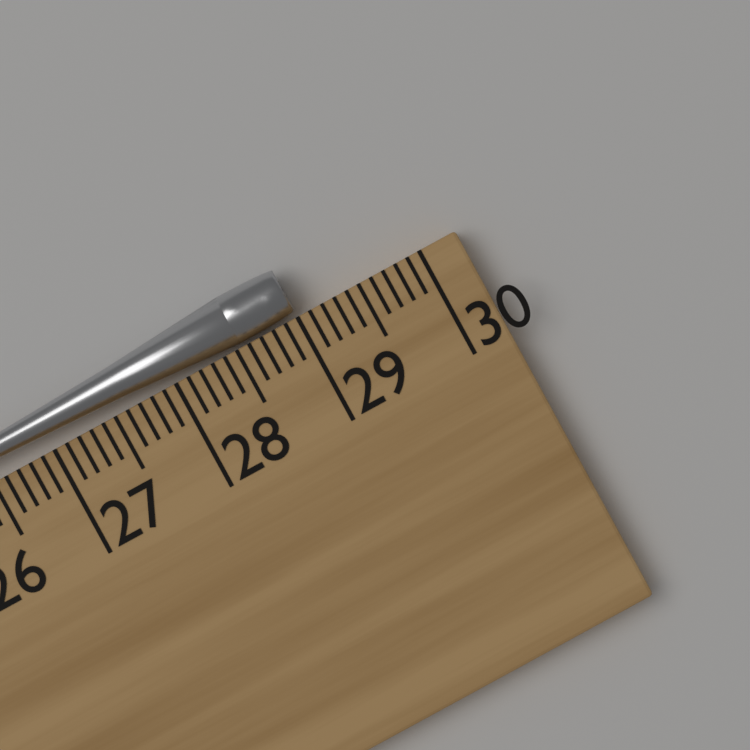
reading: 29.0 cm
